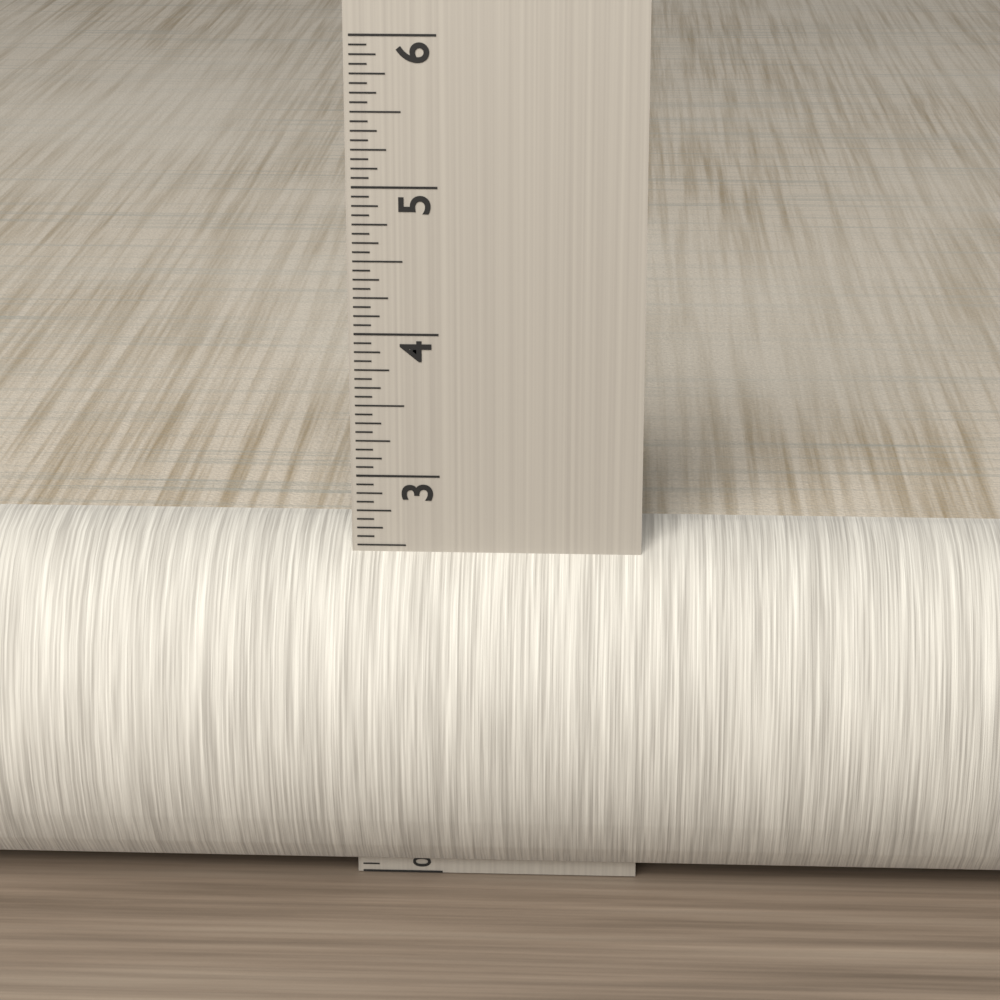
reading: 2.5625 in
